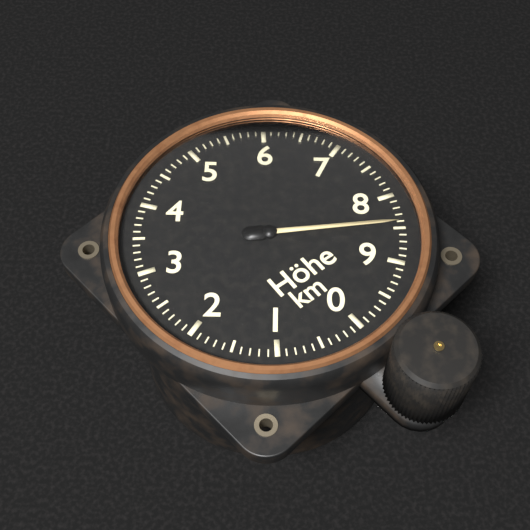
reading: 8.4 km
